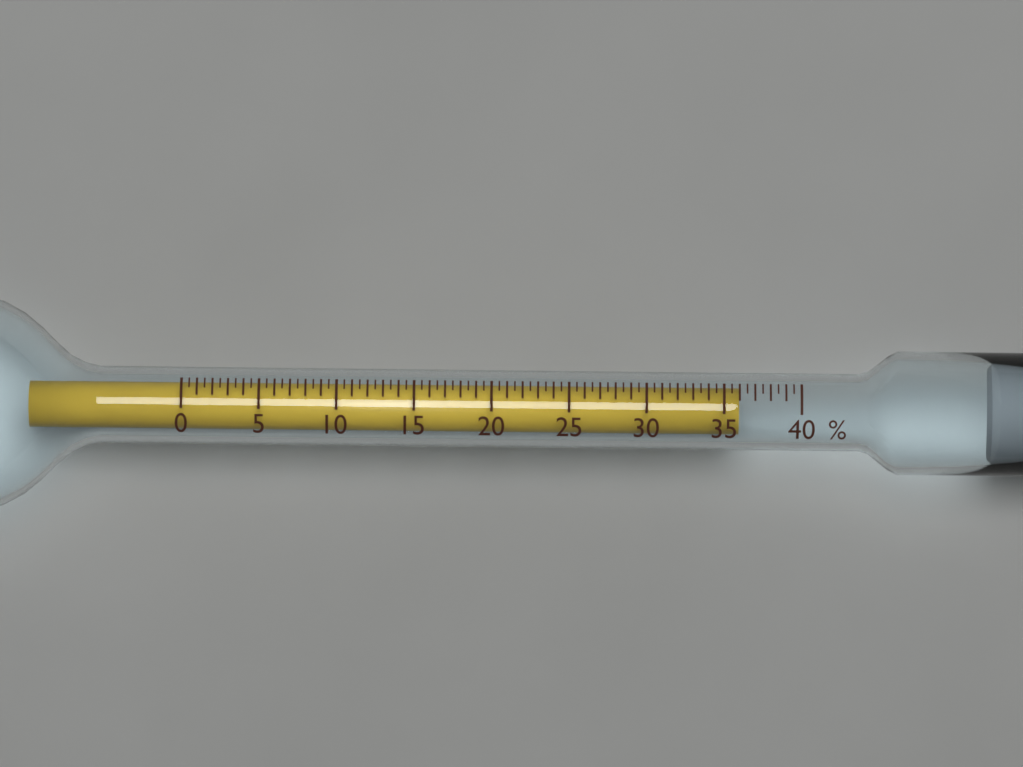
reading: 36.0 %
